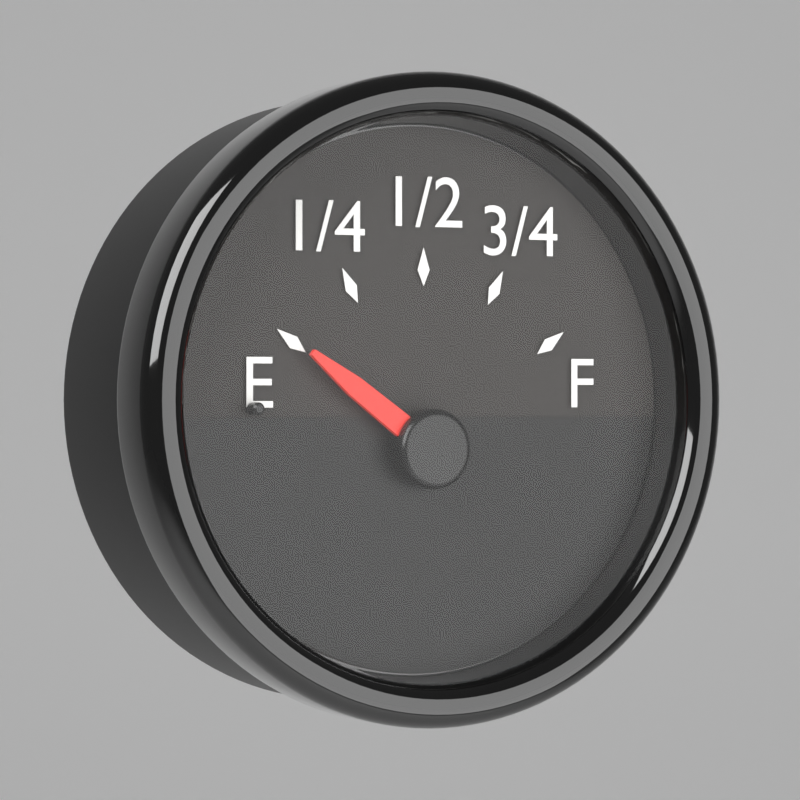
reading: 0.00 (no unit)
